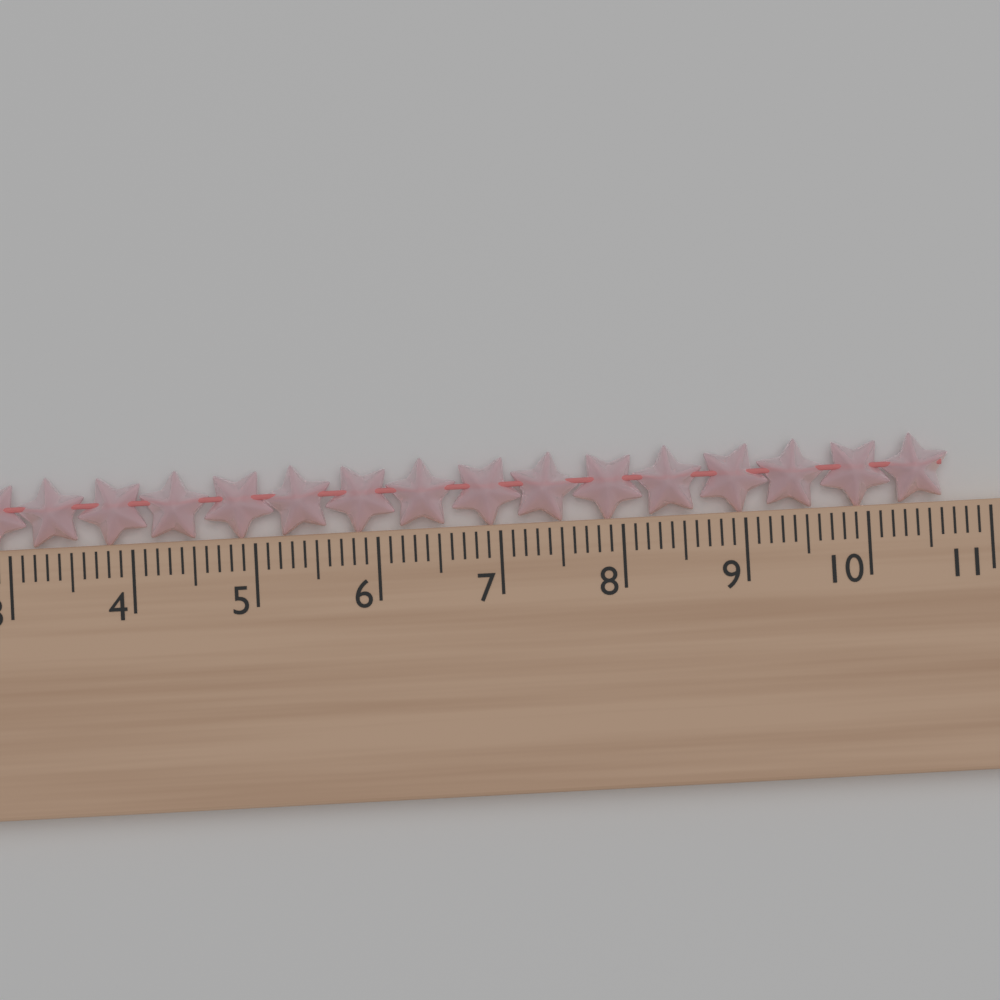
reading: 10.7 cm
